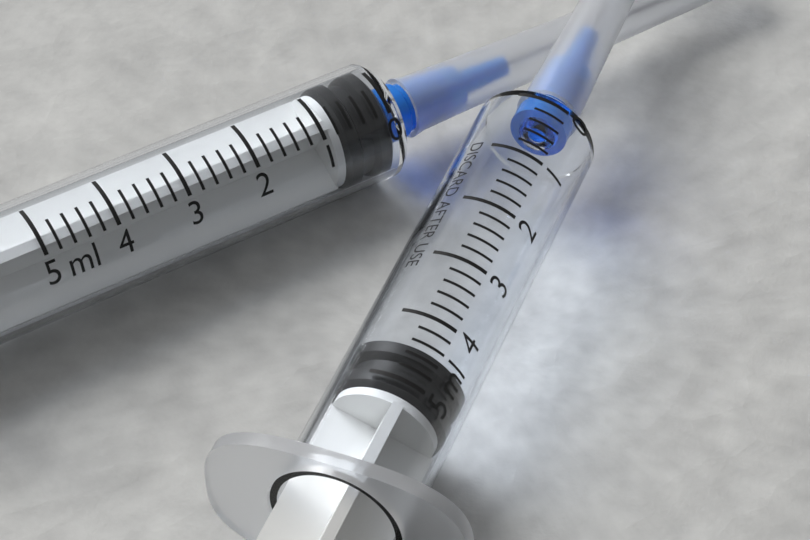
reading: 4.4 ml
